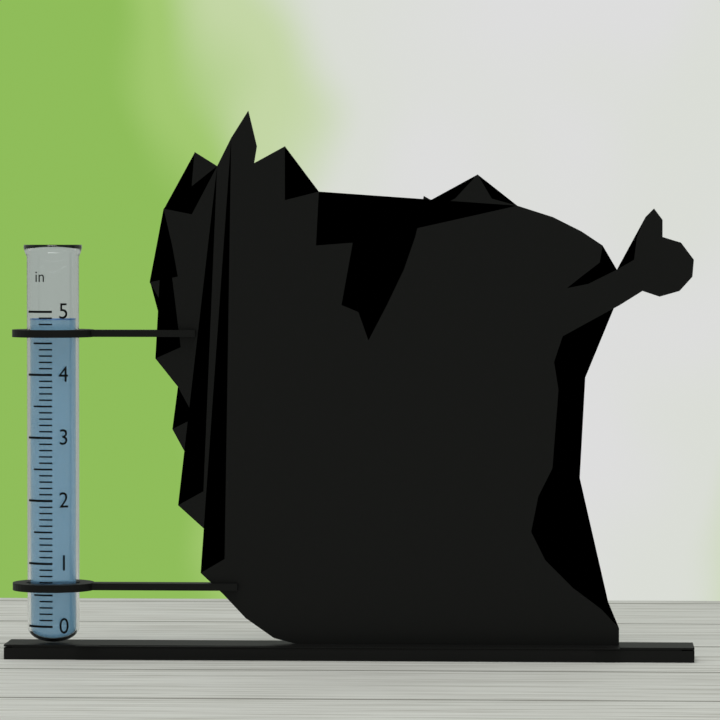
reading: 4.9 in
